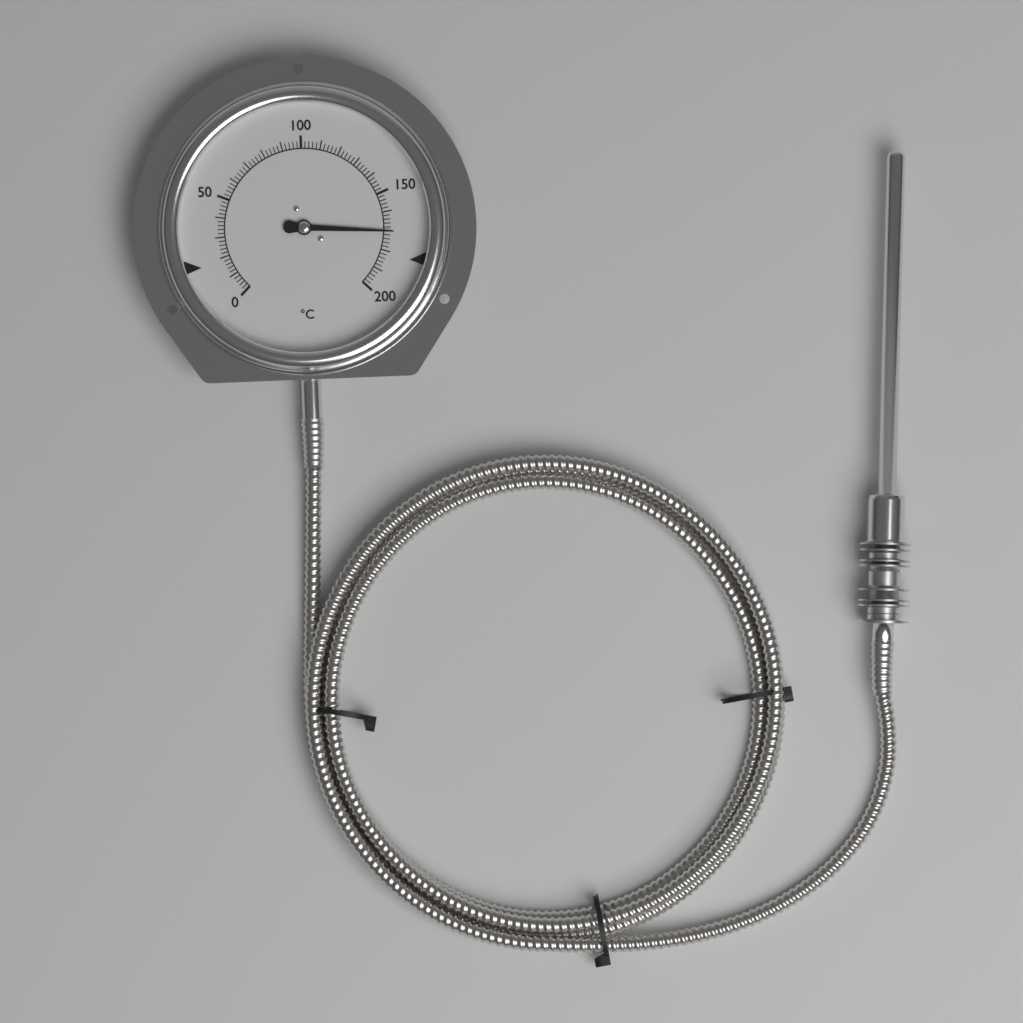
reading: 170 °C
